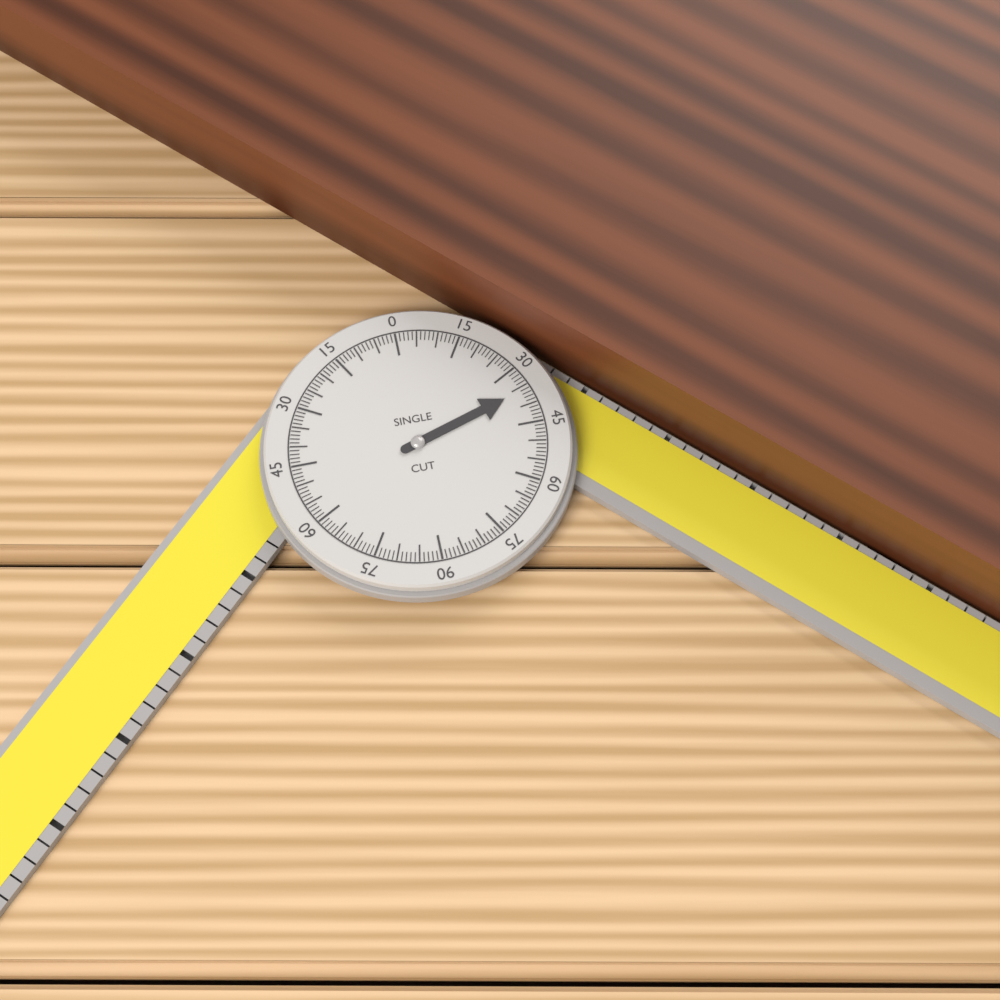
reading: 36 °
